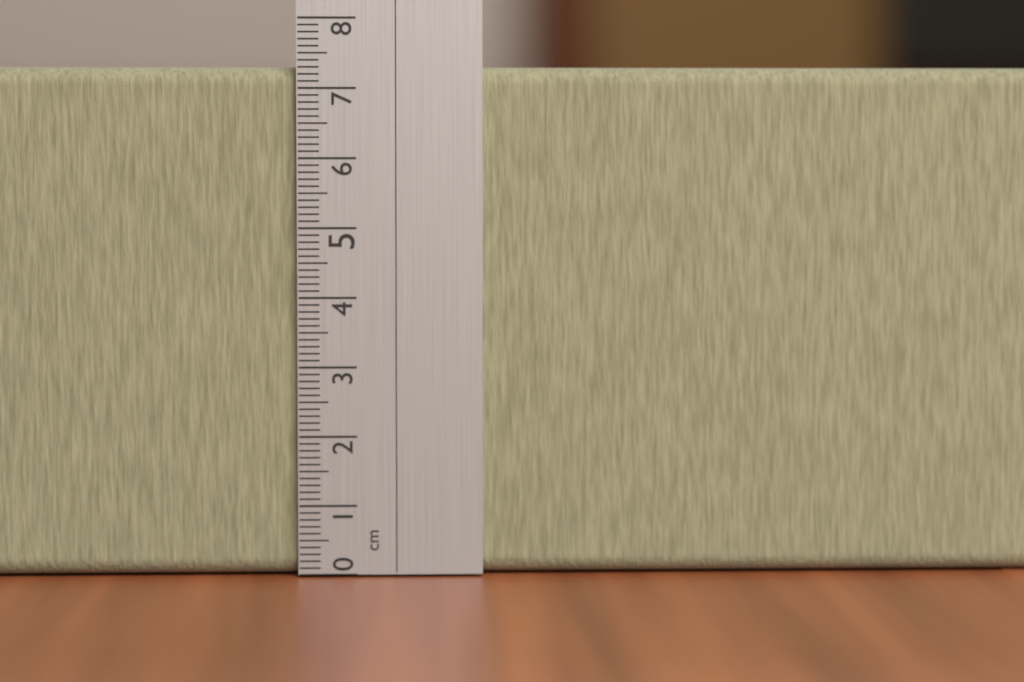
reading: 7.3 cm
